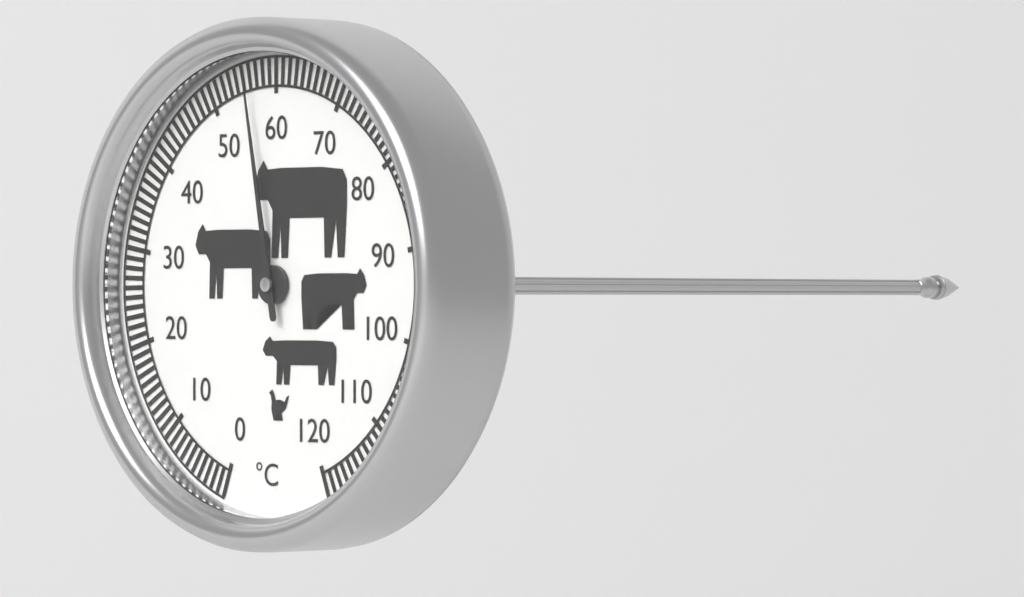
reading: 56 °C
